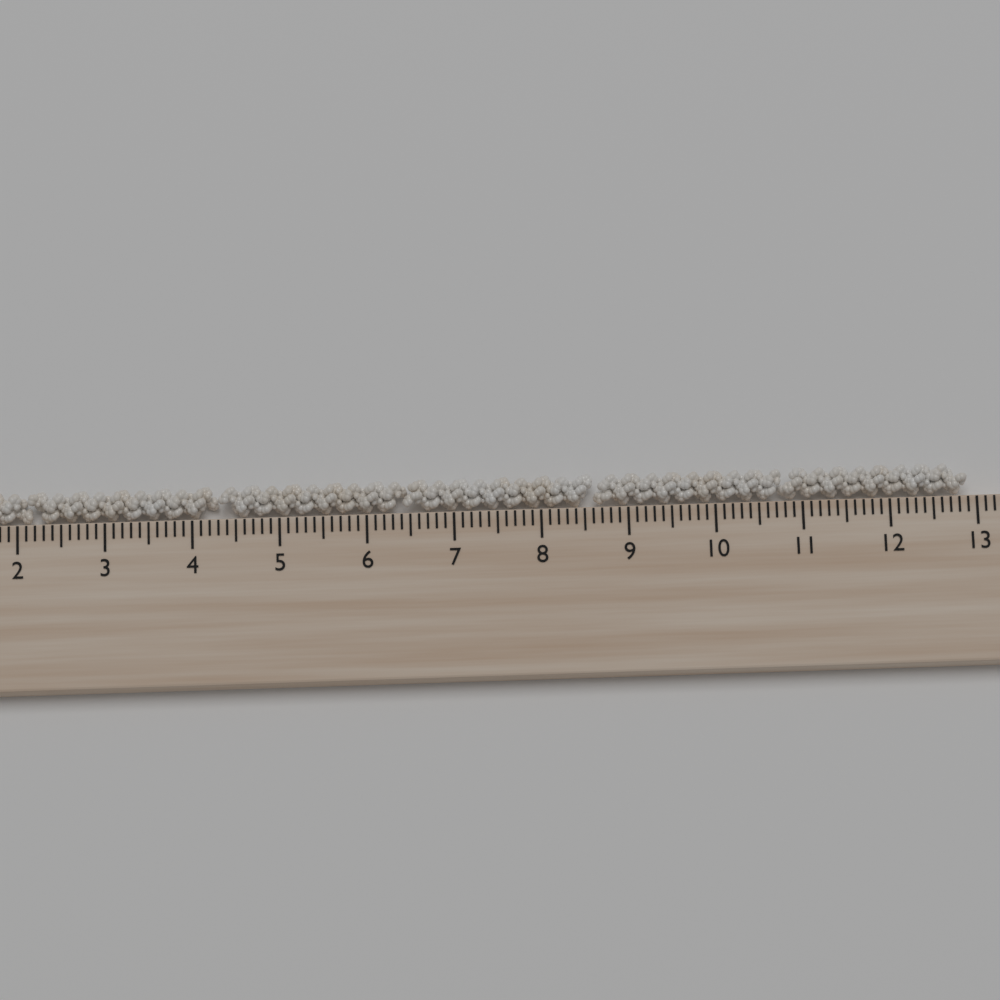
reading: 12.9 cm
